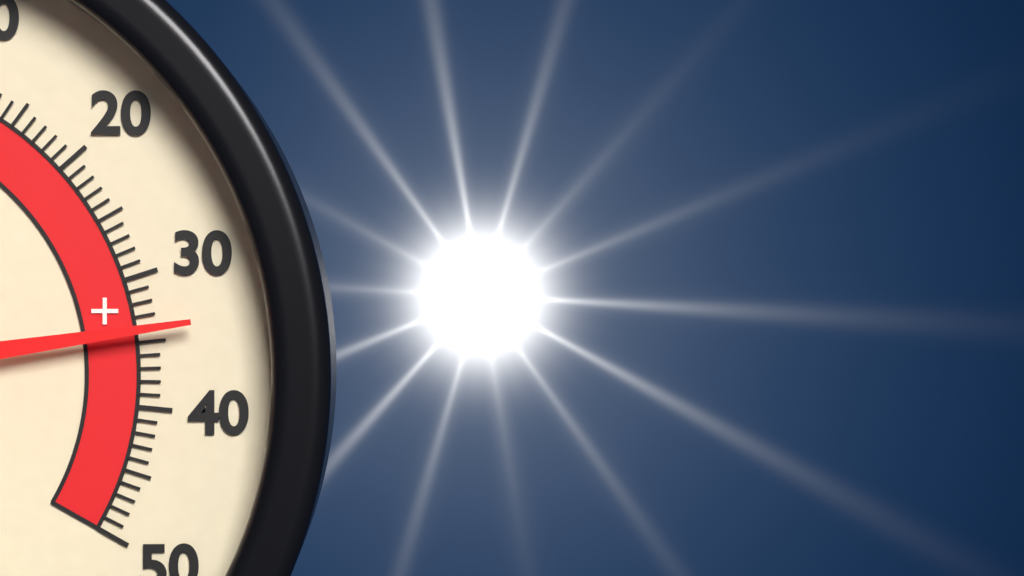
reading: 34 °C
